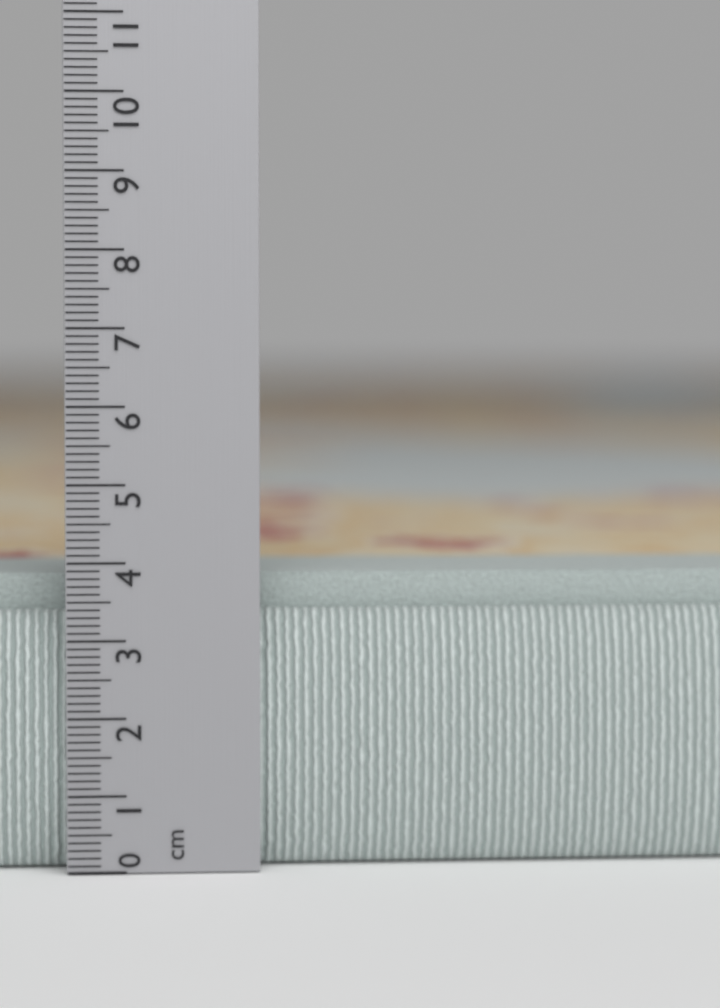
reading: 4.1 cm
